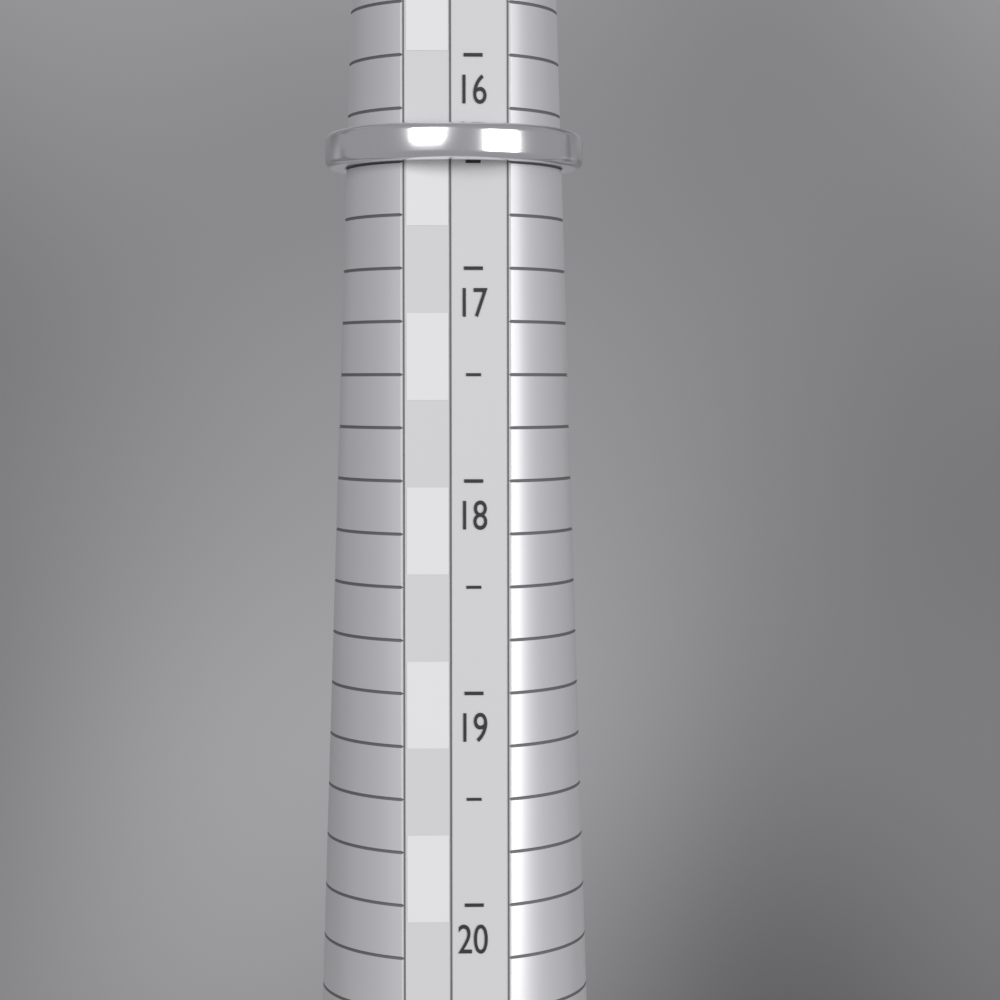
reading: 16.5 (no unit)
